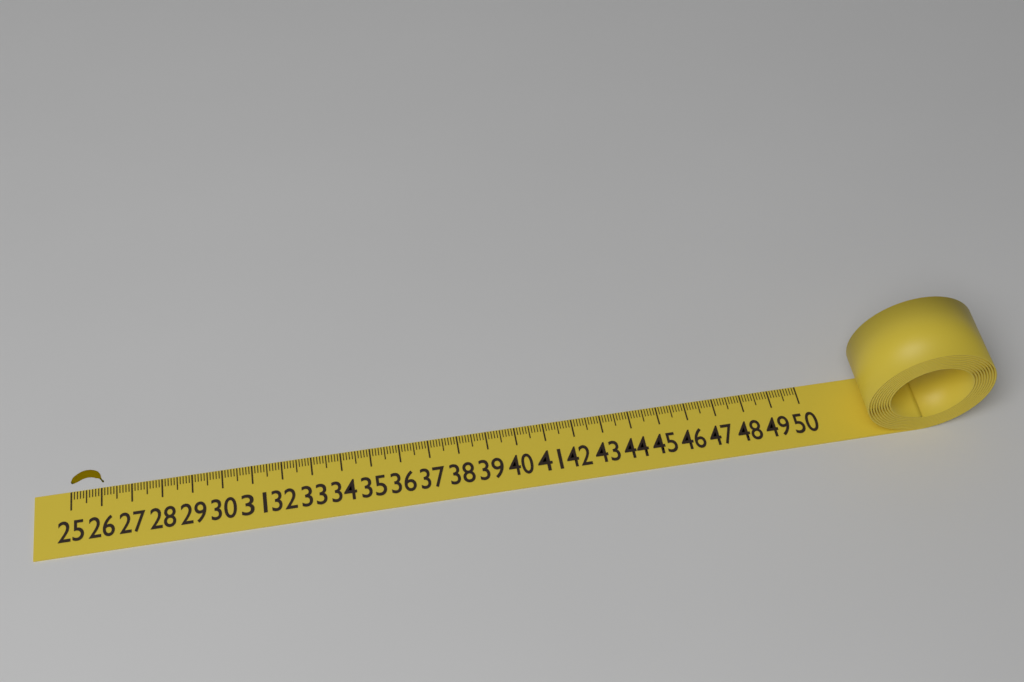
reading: 26.1 (no unit)
